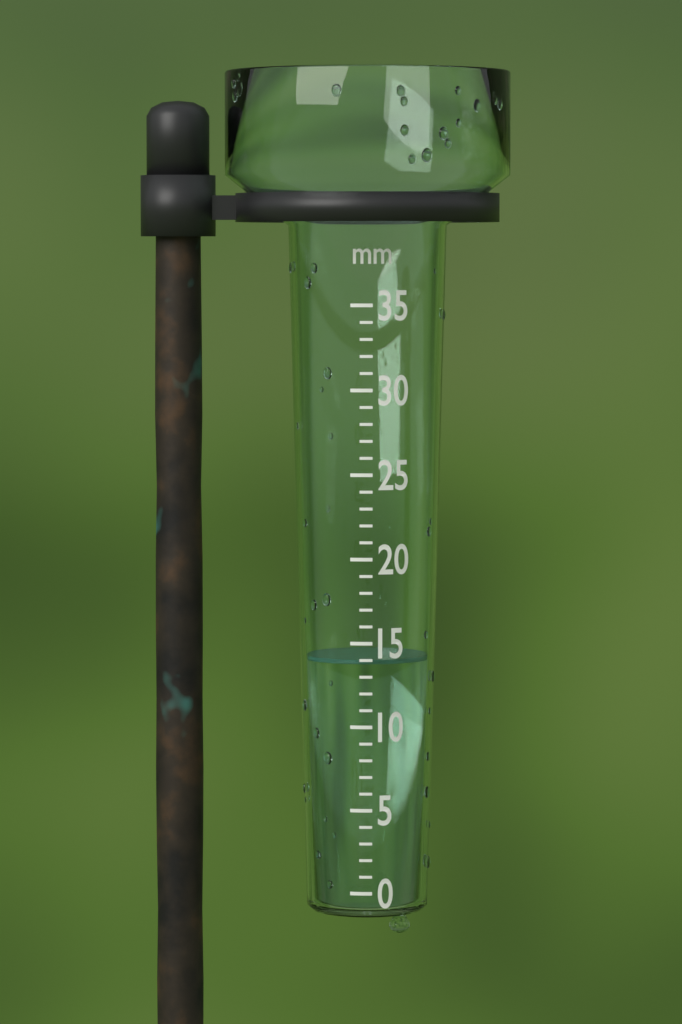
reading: 14 mm
